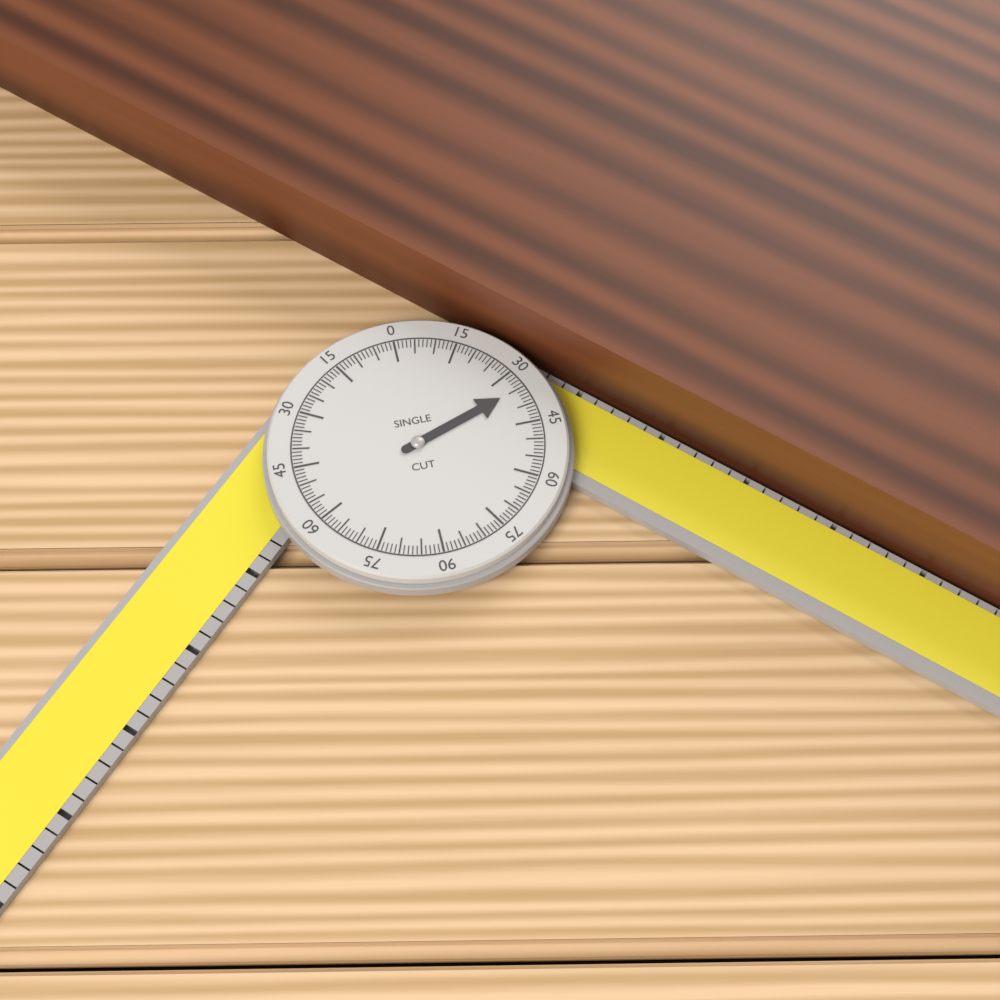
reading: 35 °
